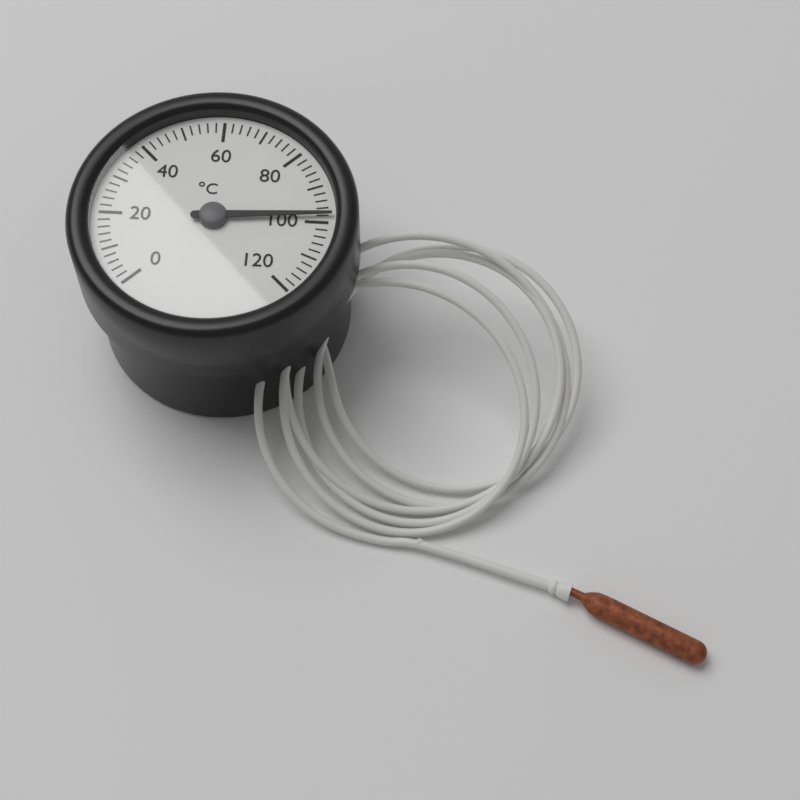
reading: 98 °C
